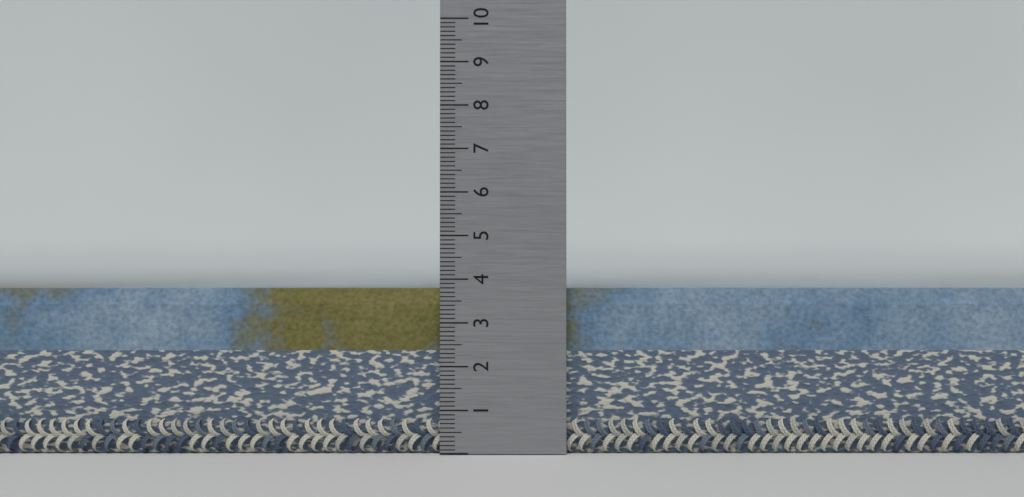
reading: 3.8 (no unit)
